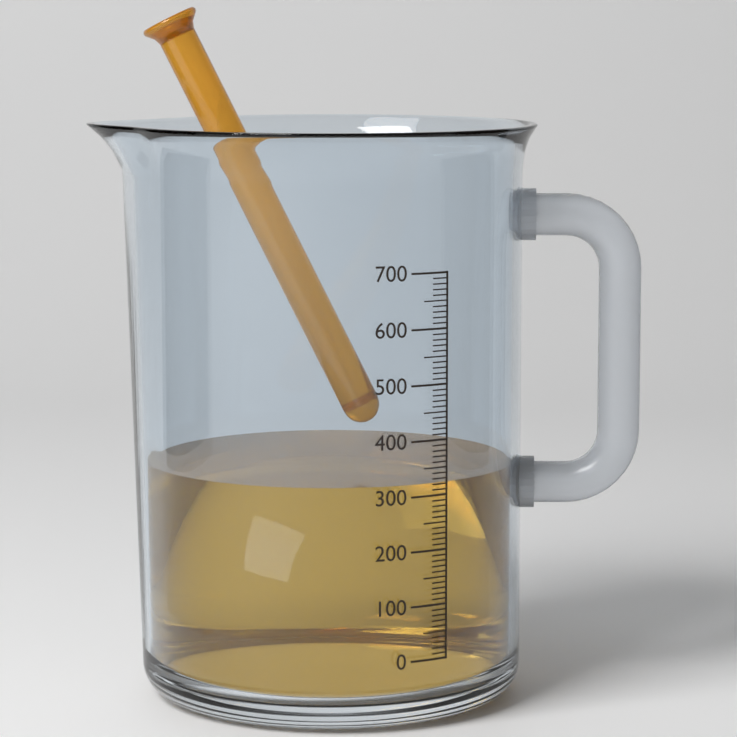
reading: 320 (no unit)
